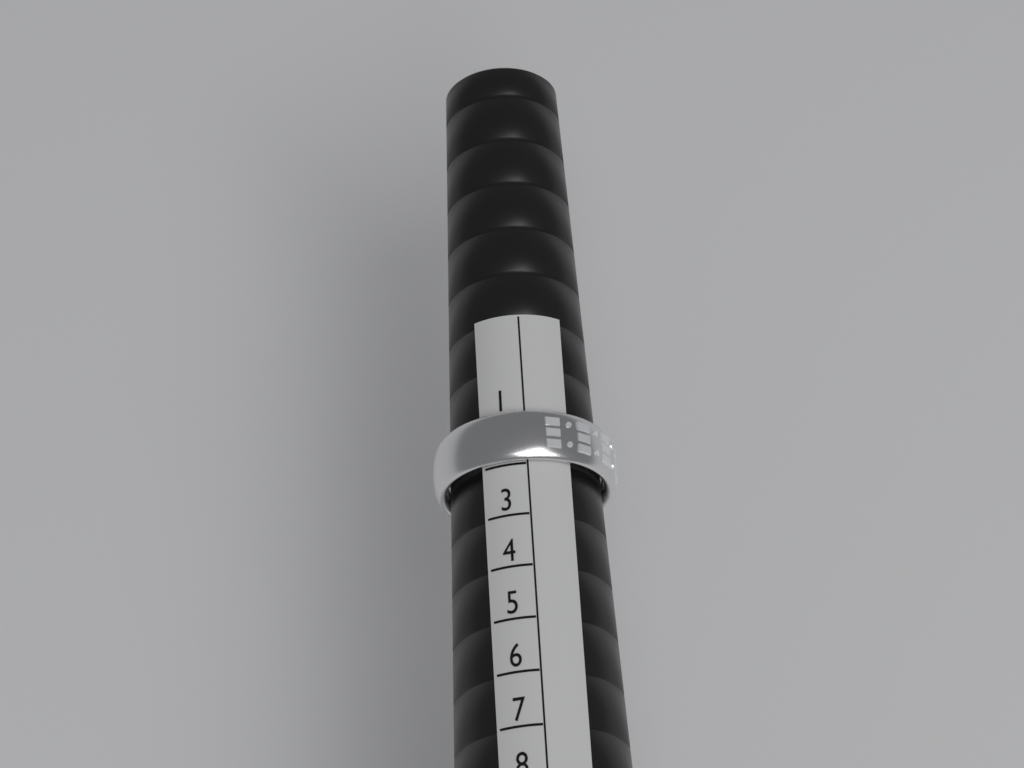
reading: 2 (no unit)
